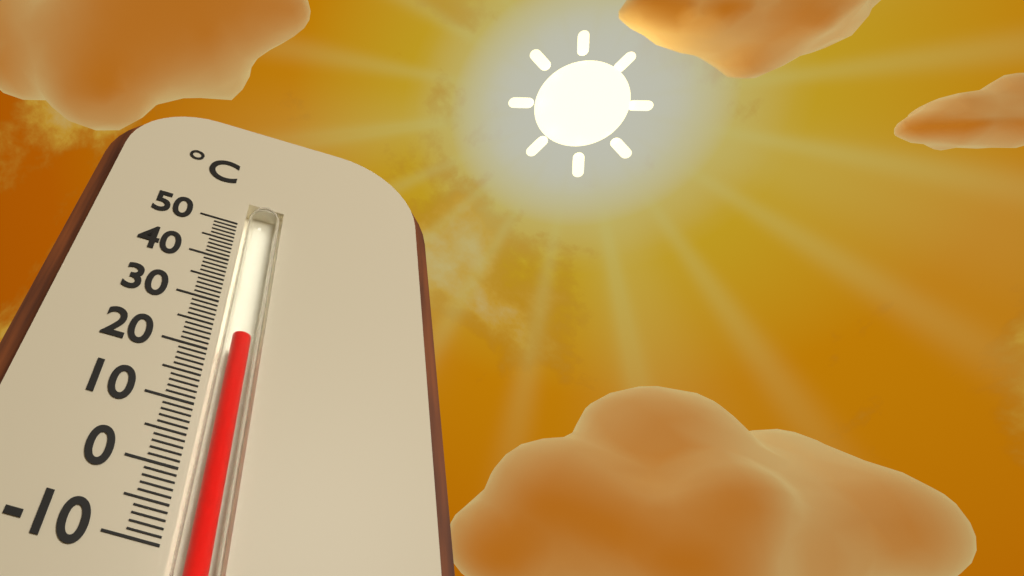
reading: 24 °C
